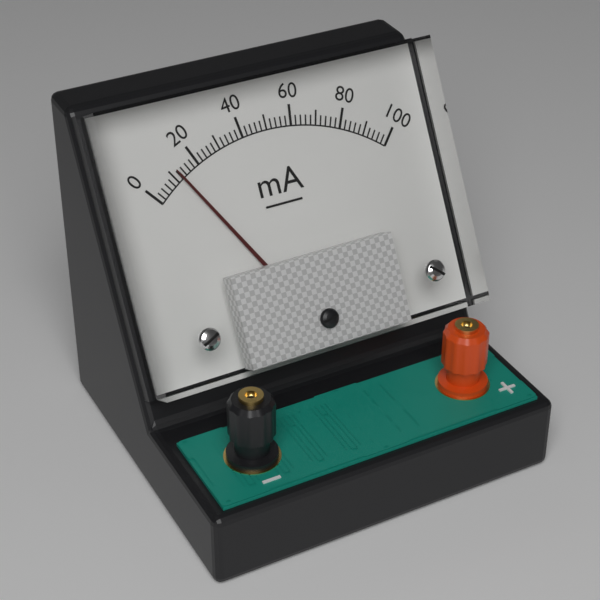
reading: 12 mA
